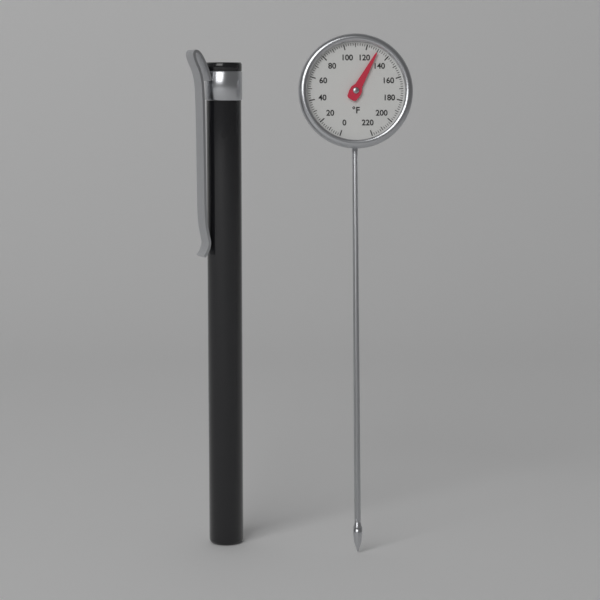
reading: 130 °F
